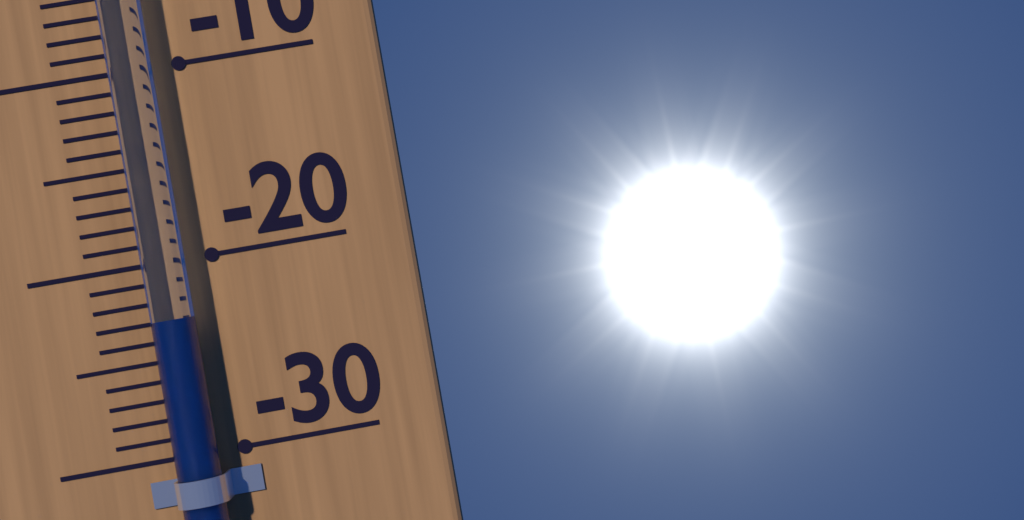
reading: -23 °C
